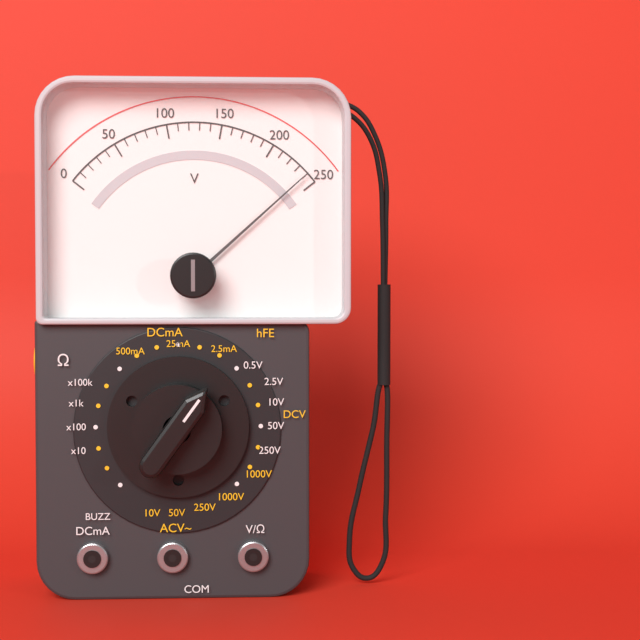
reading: 240 V
